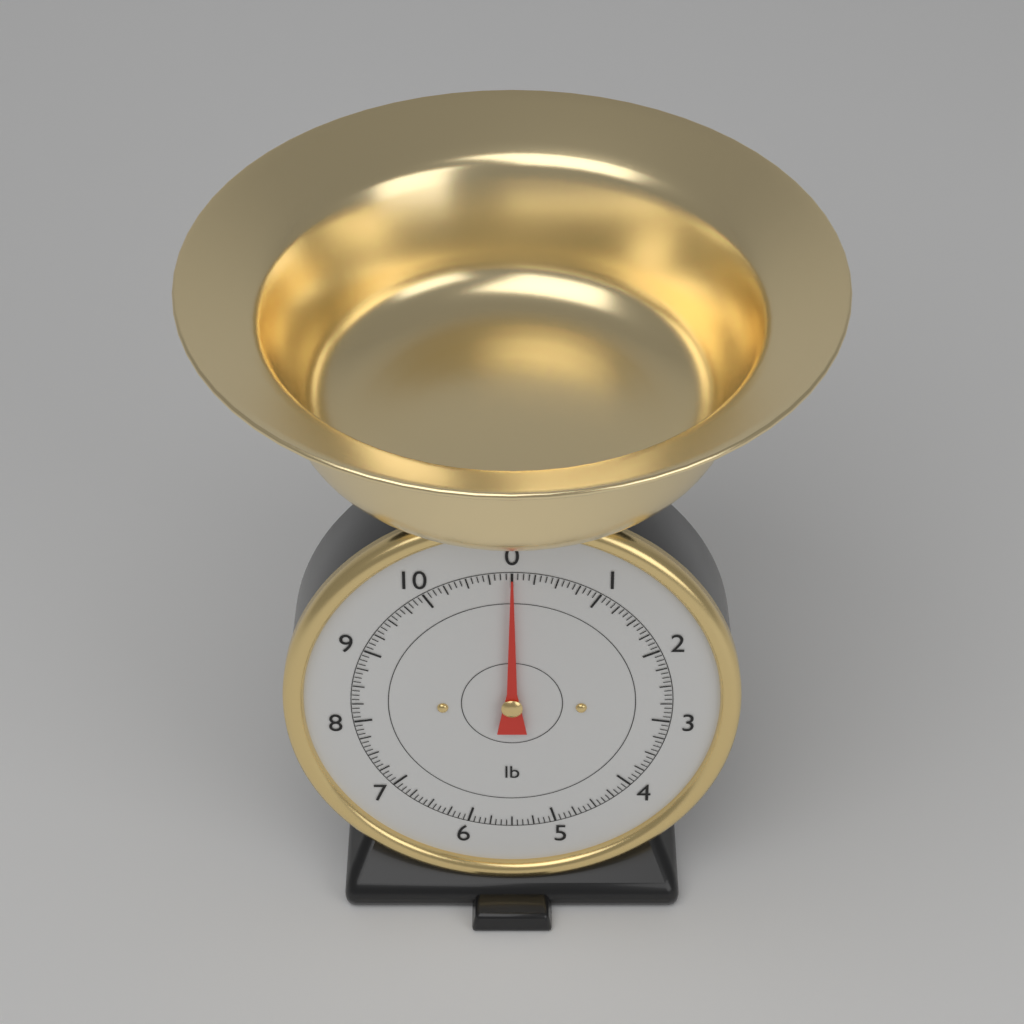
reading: 0.0000 lb
